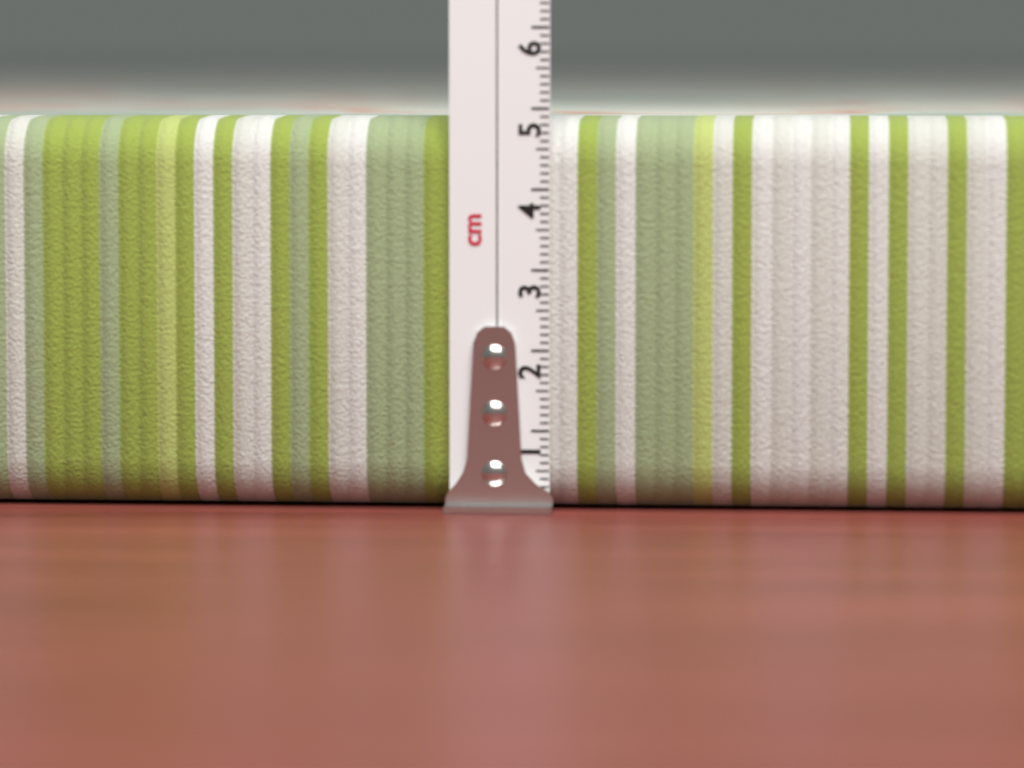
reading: 4.9 cm
